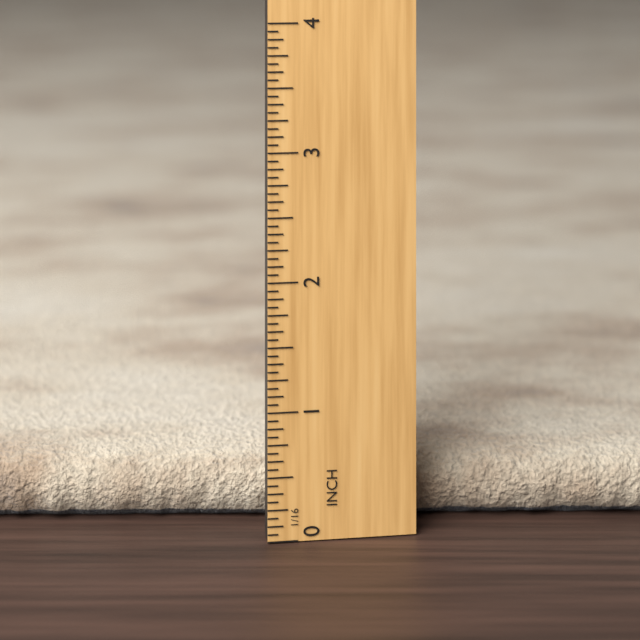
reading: 0.5000 in
